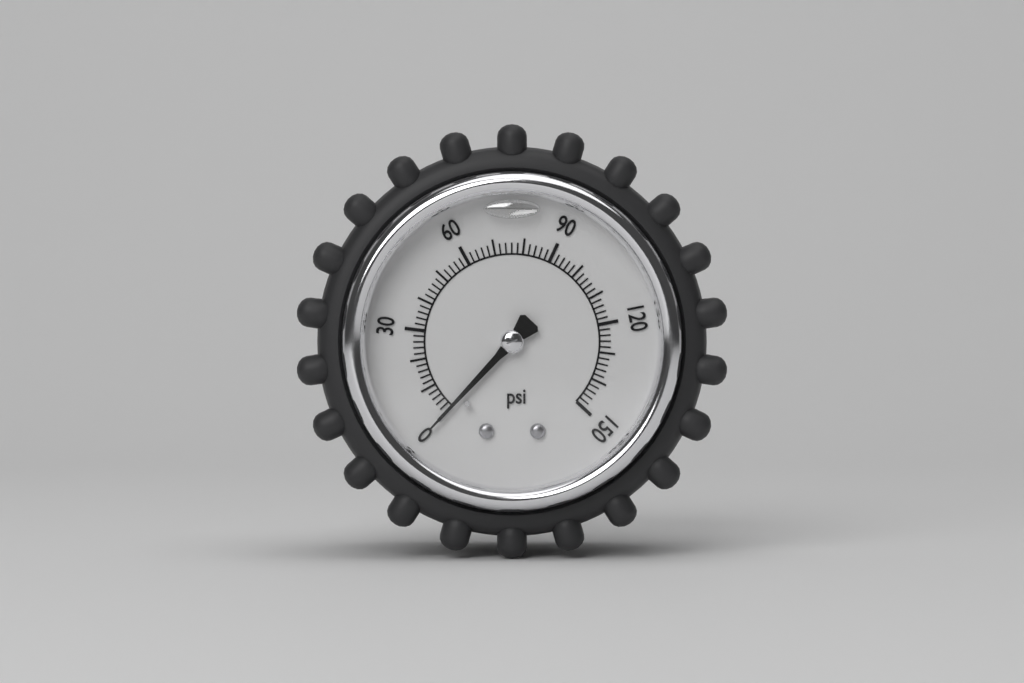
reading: 0 psi
